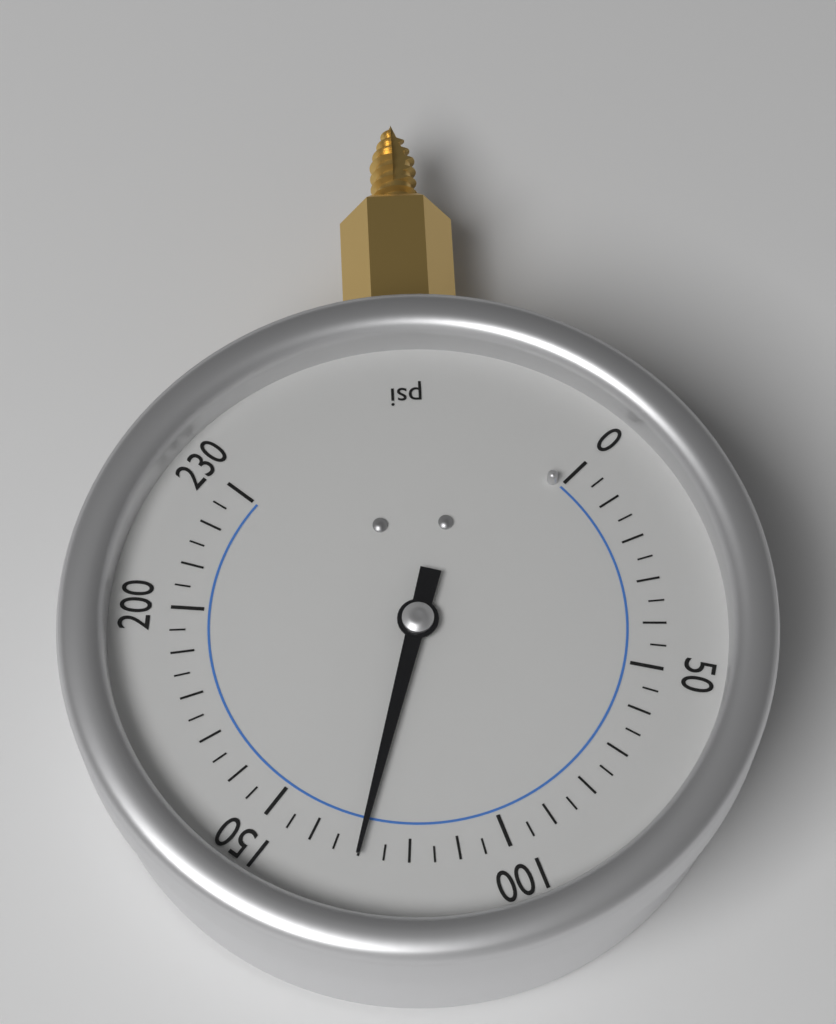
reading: 130 psi
